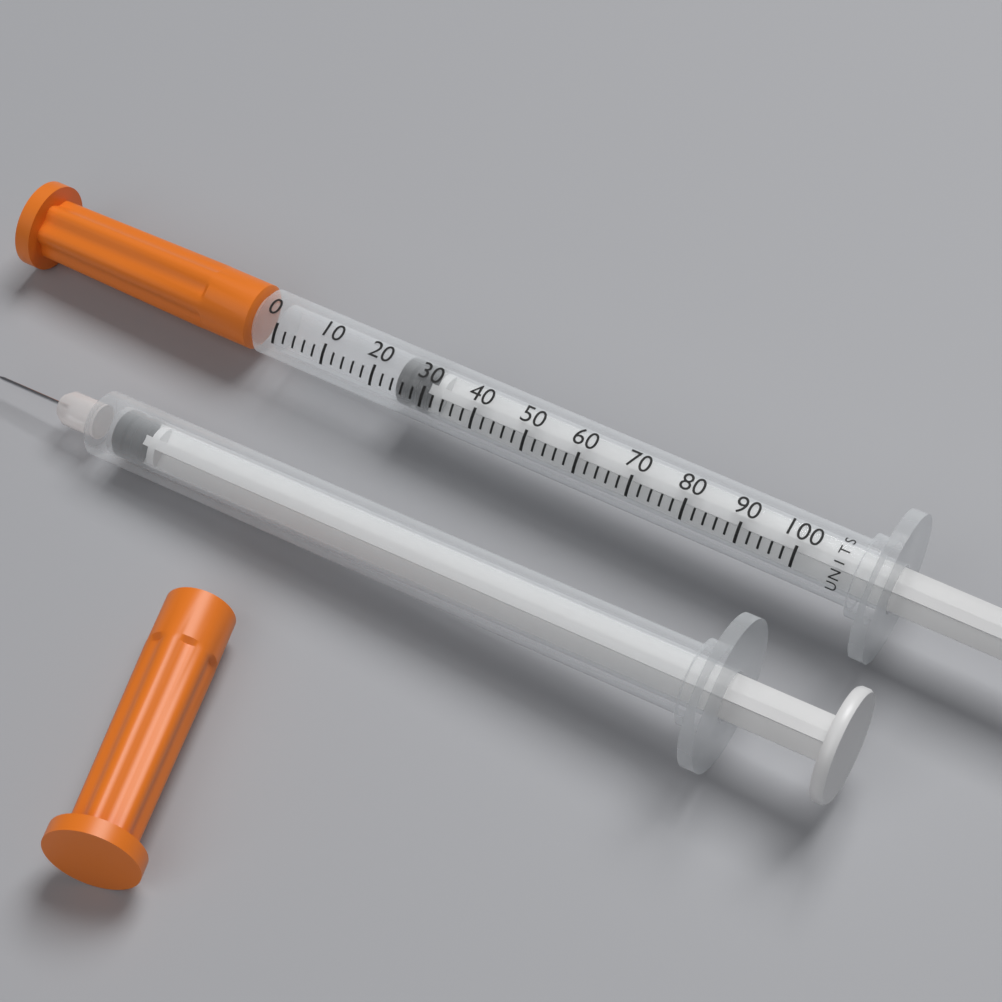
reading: 24 units
